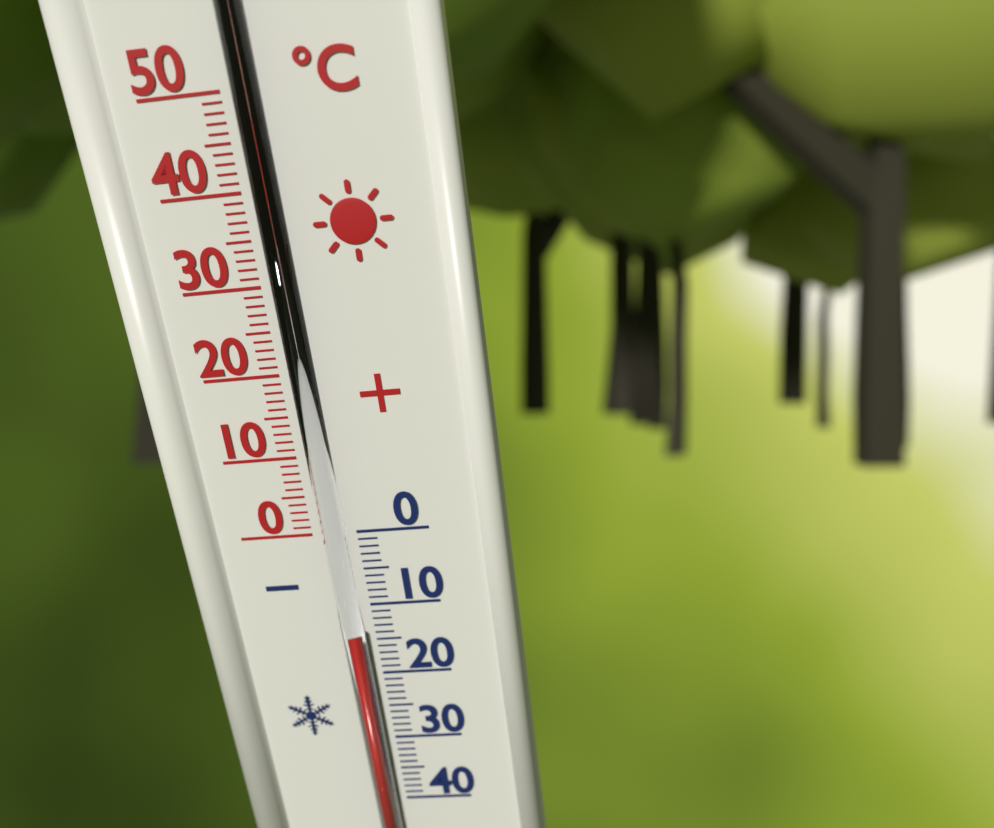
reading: -13 °C
